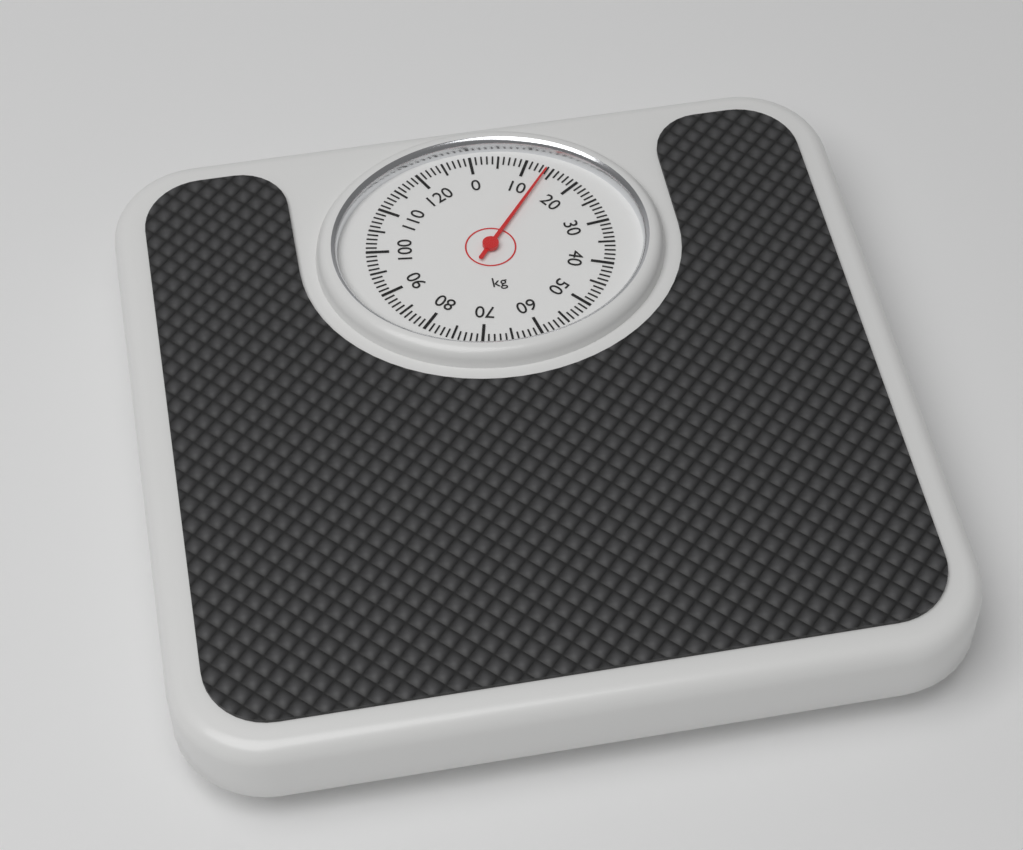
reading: 14 kg
